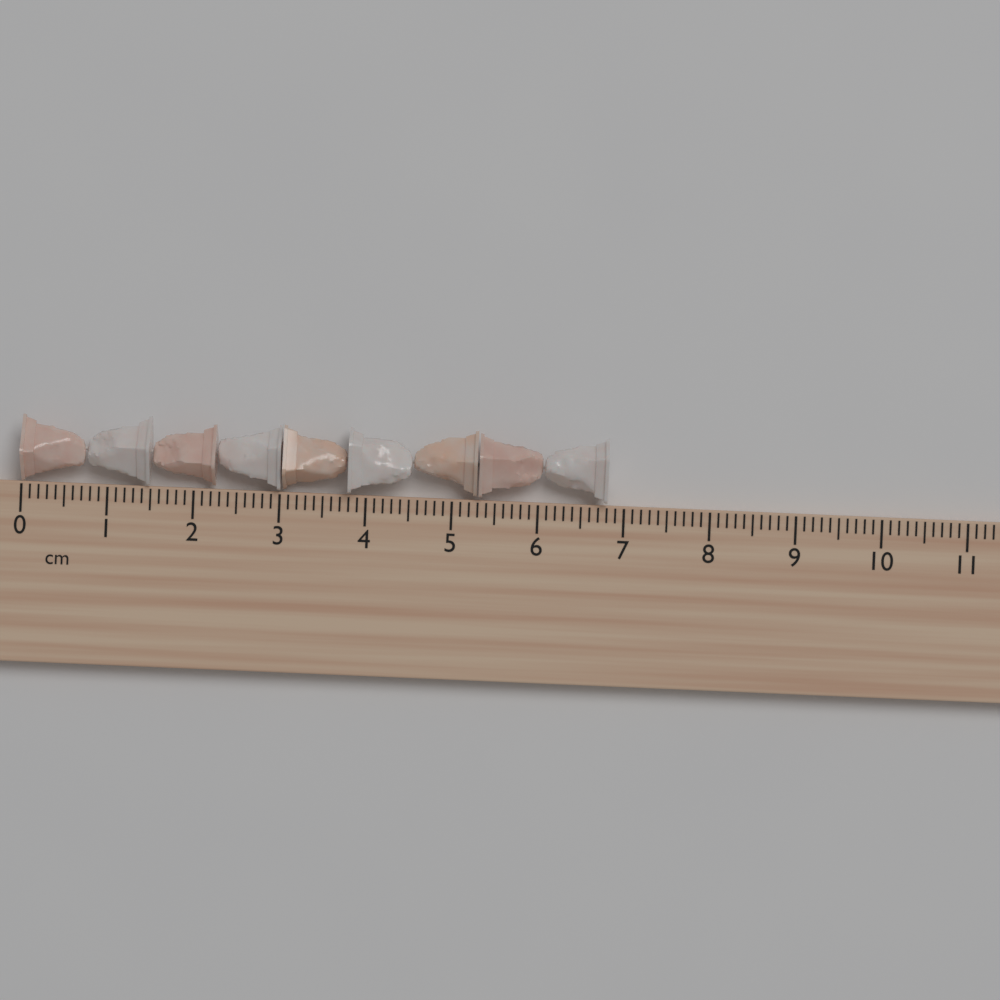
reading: 6.8 cm
